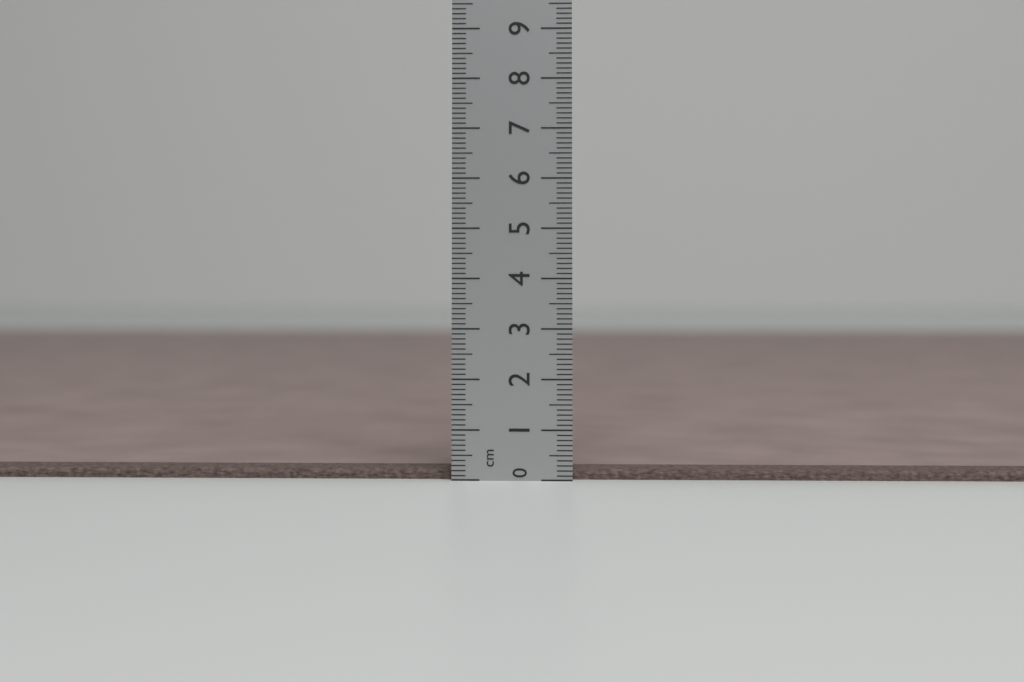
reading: 0.2 cm
